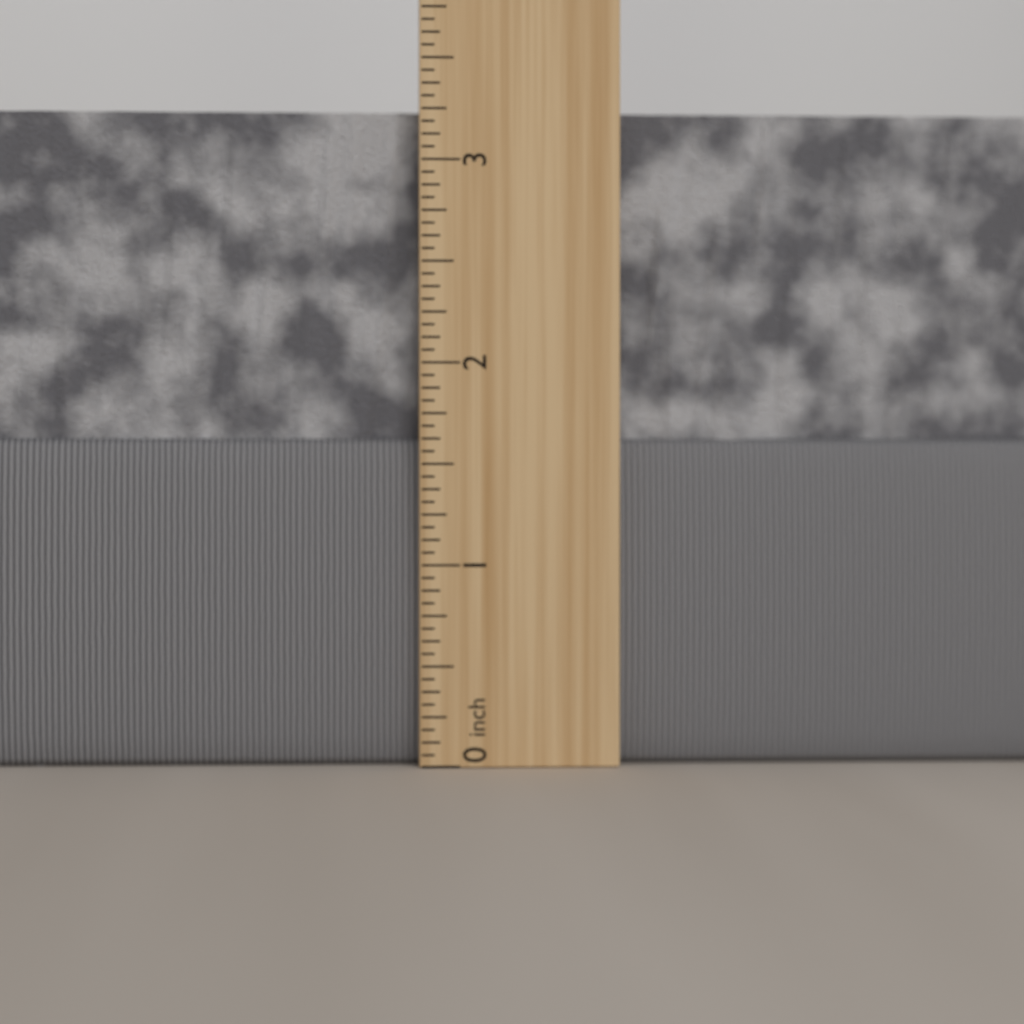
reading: 3.2500 inch
